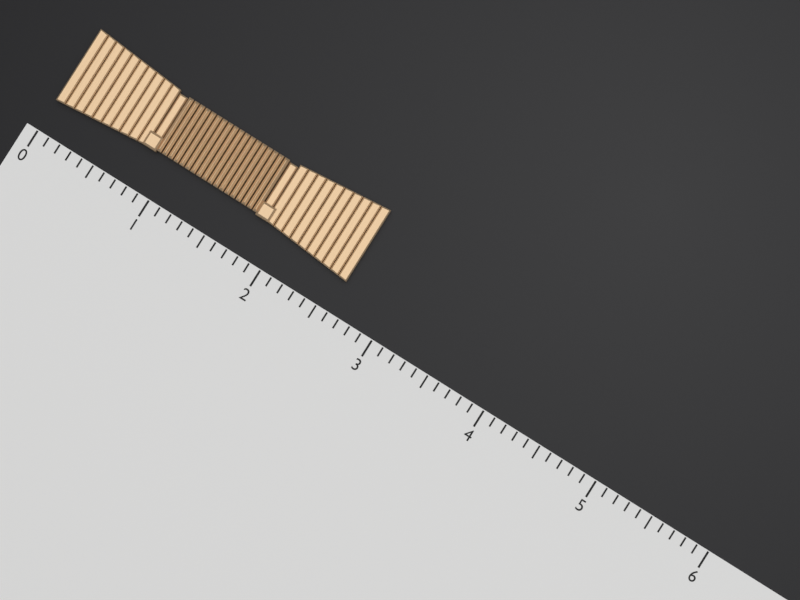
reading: 2.6 (no unit)
